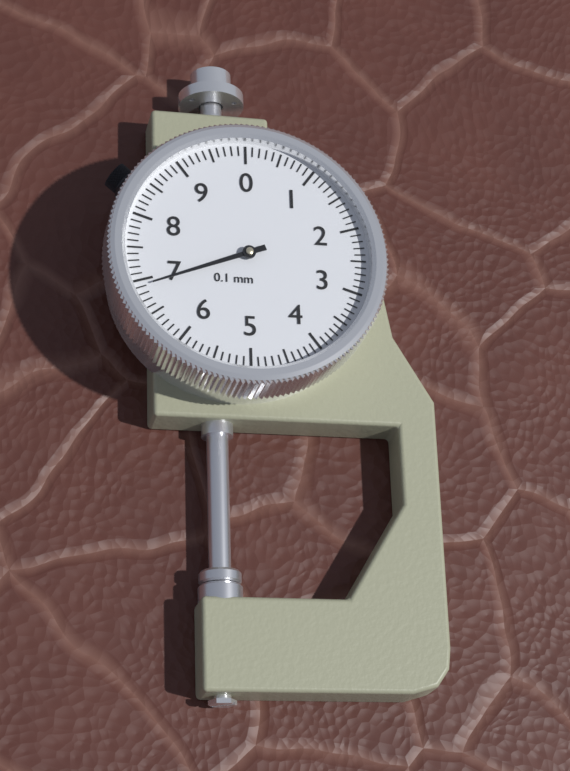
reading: 6.9 mm
